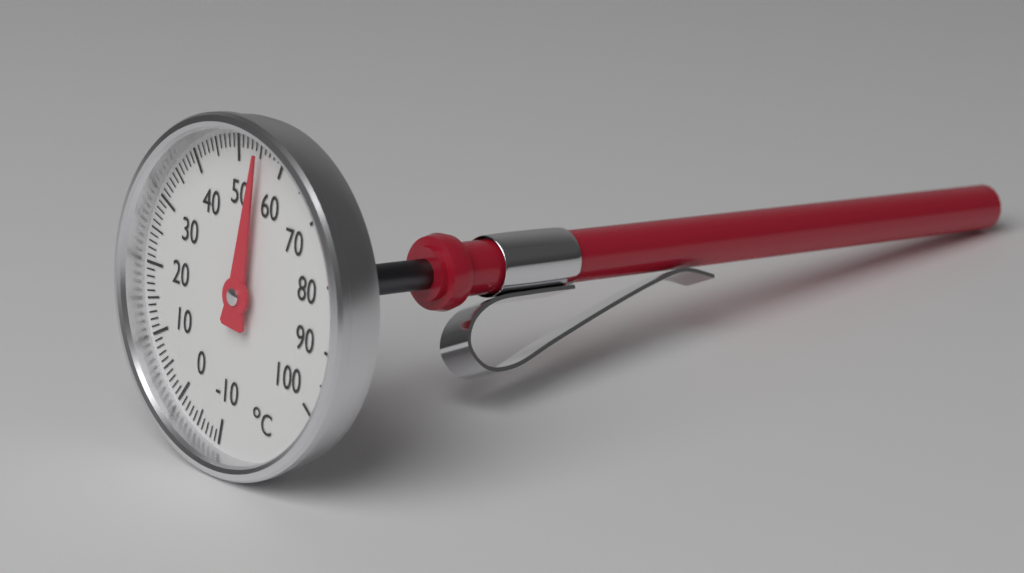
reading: 55 °C
